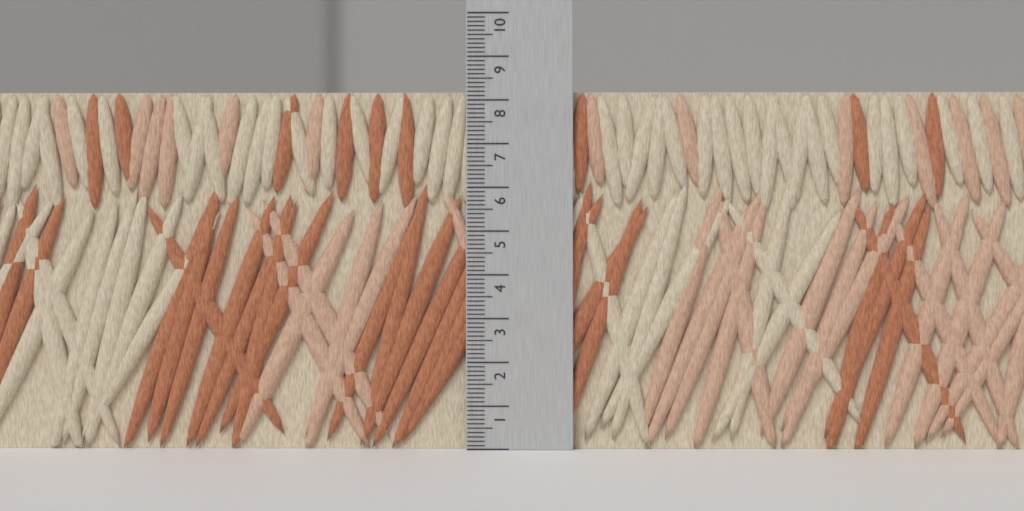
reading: 8.2 (no unit)
